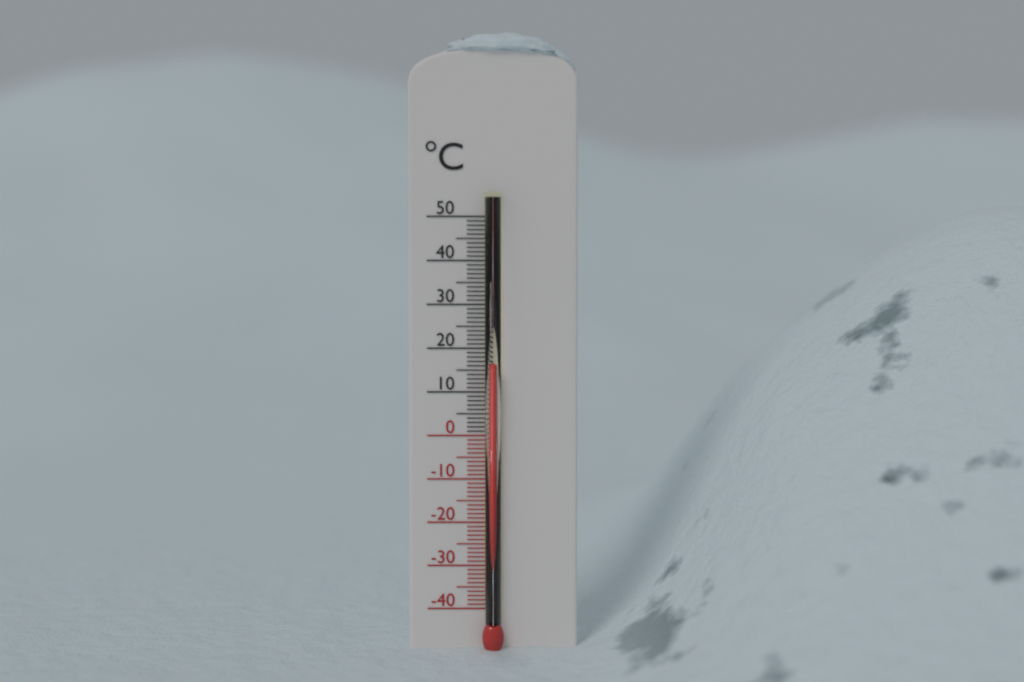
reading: 16 °C
